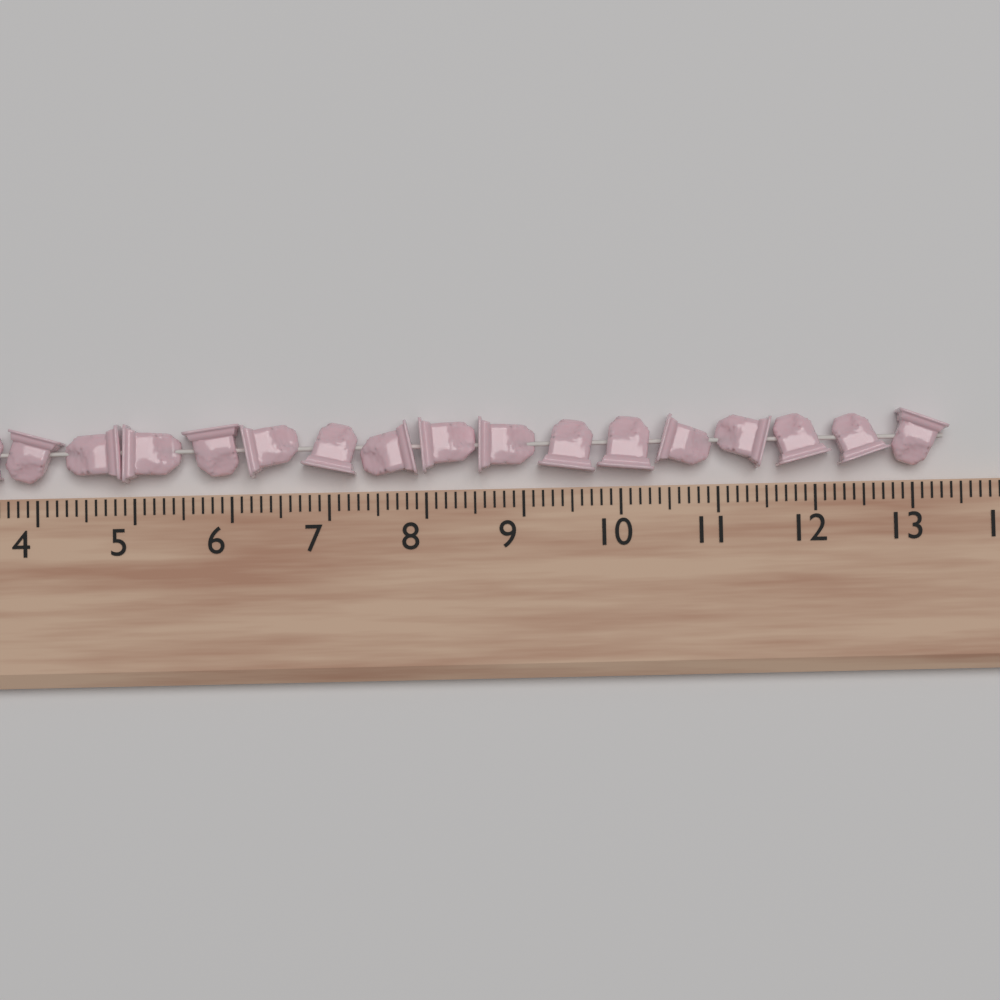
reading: 13.4 (no unit)
